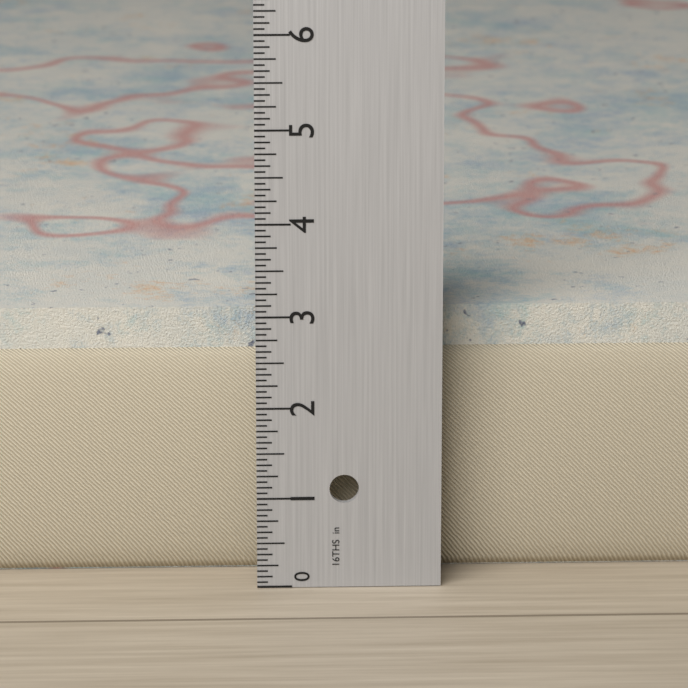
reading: 2.9375 in
